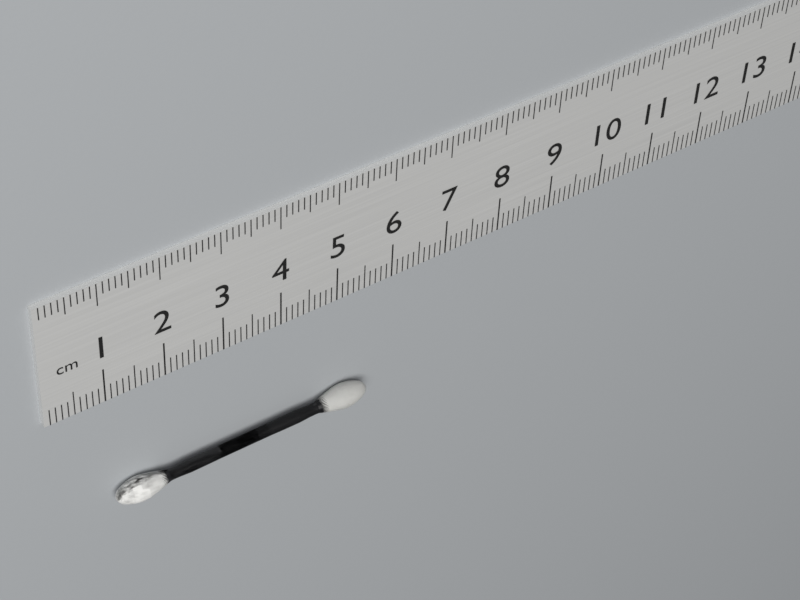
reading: 5.5 cm
